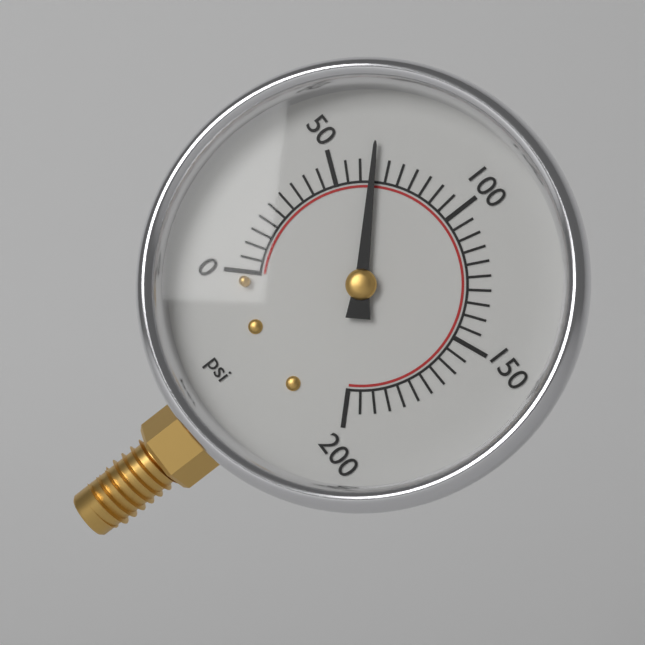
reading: 65 psi
